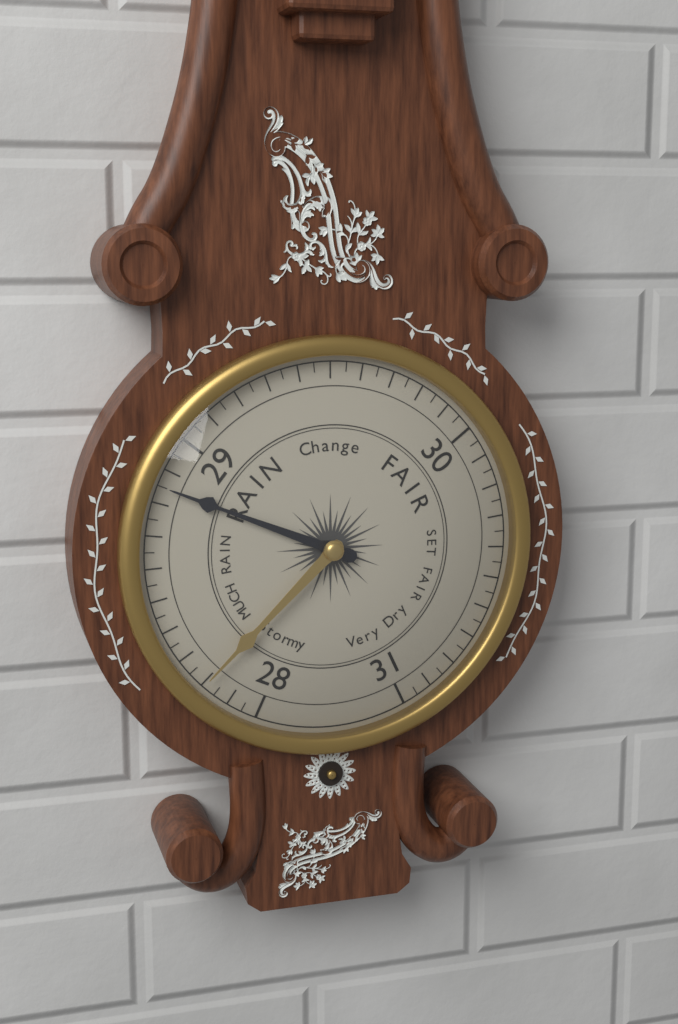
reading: 28.85 (no unit)
